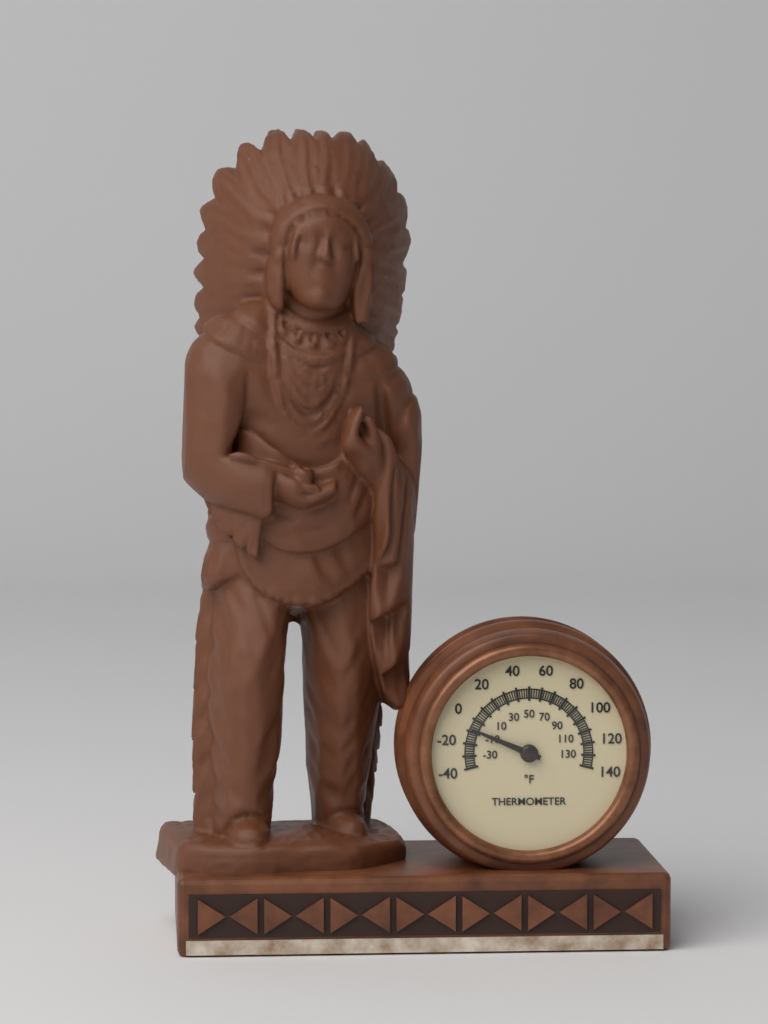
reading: -8 °F
